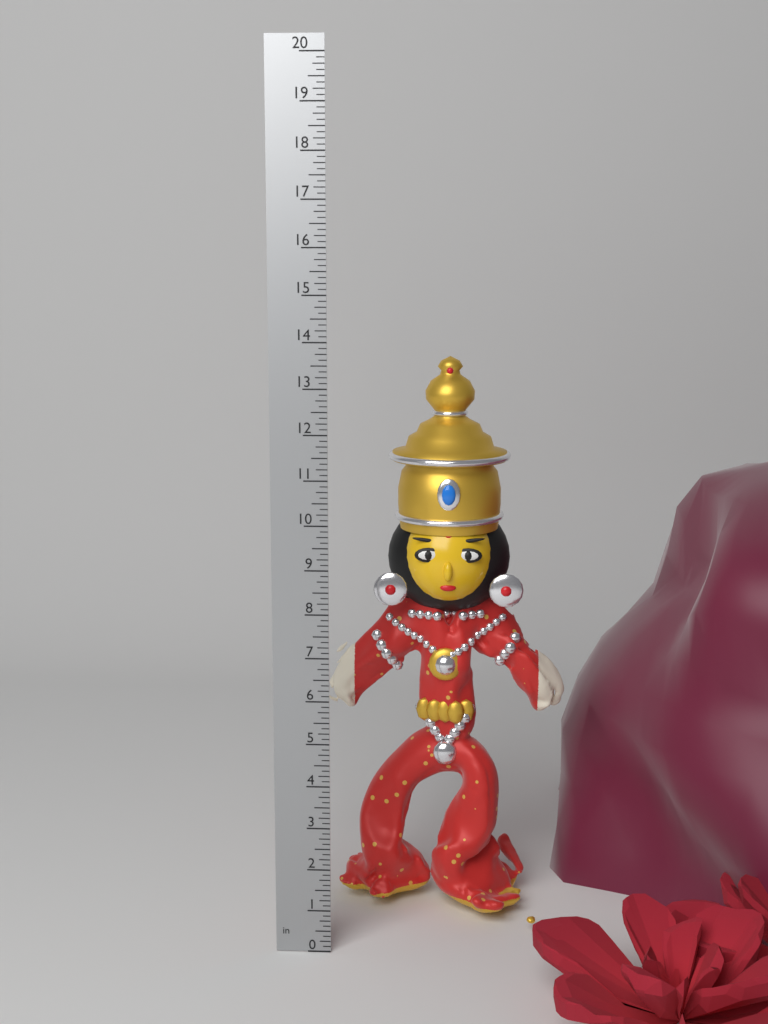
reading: 13.500 in
